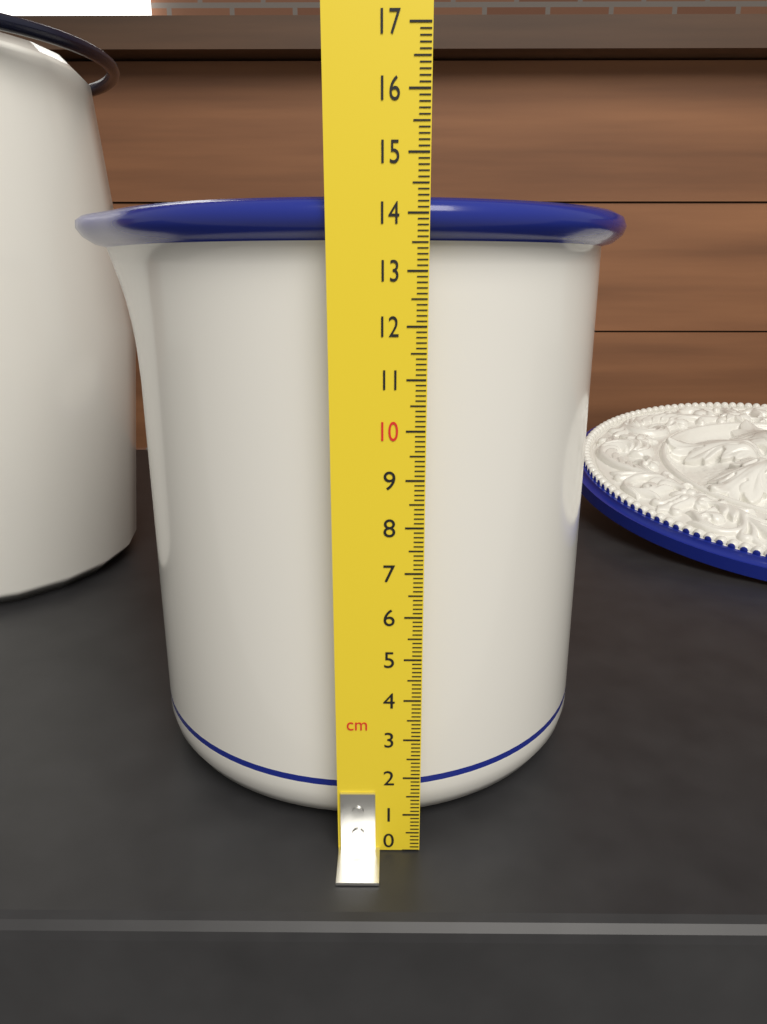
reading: 14.3 cm
